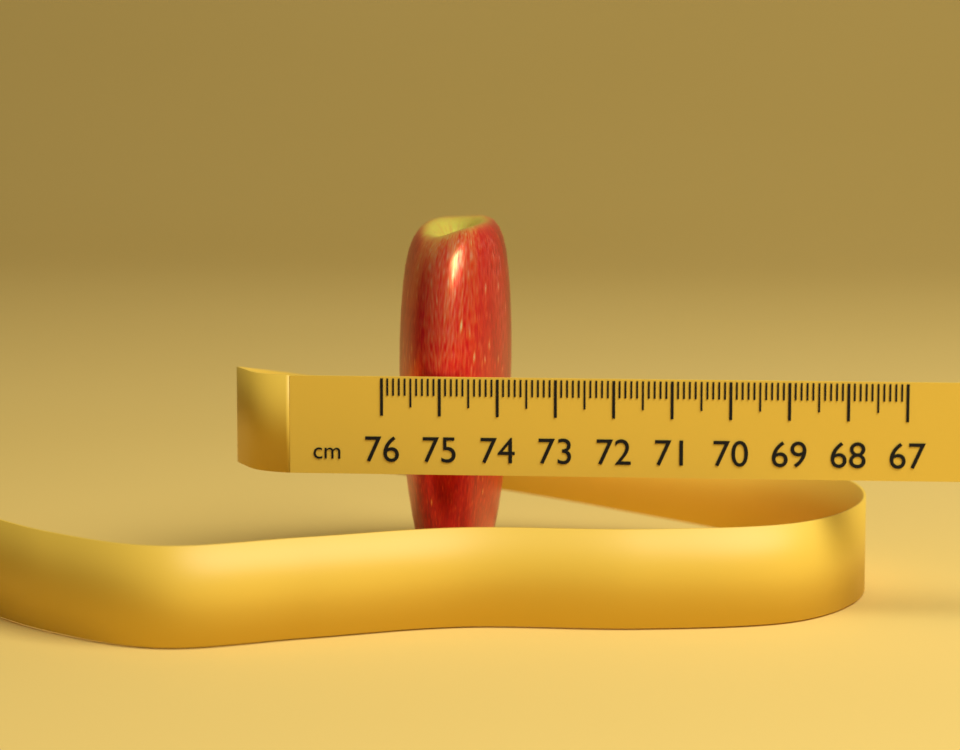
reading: 74.0 cm
